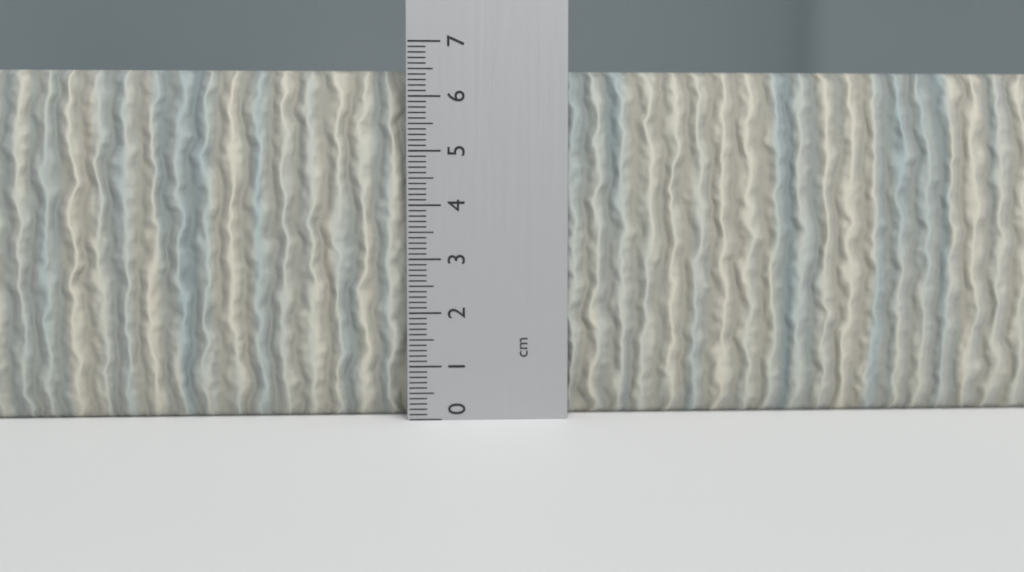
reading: 6.5 cm
